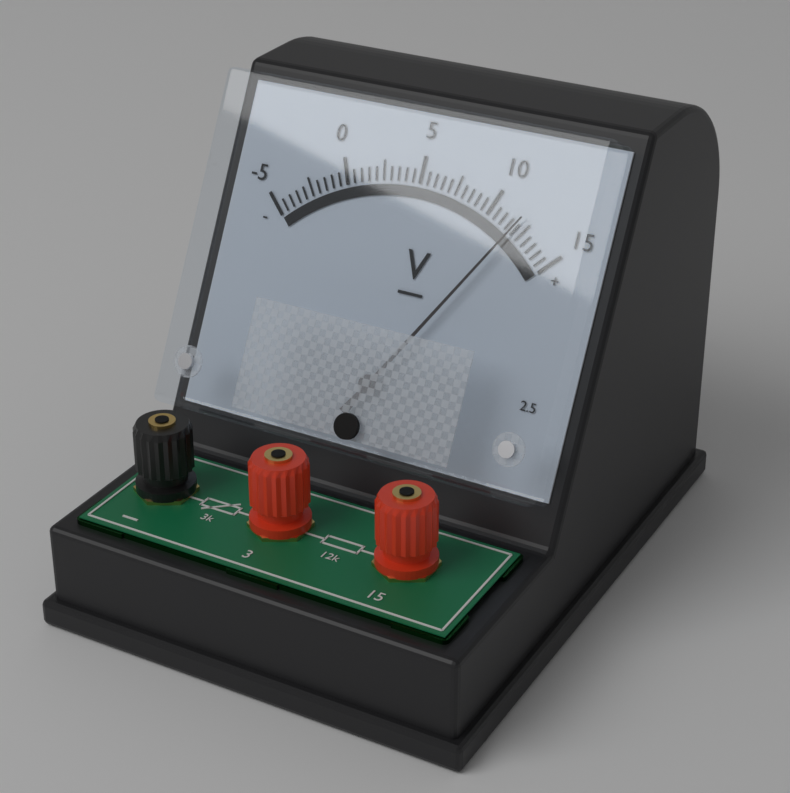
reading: 12.0 V
